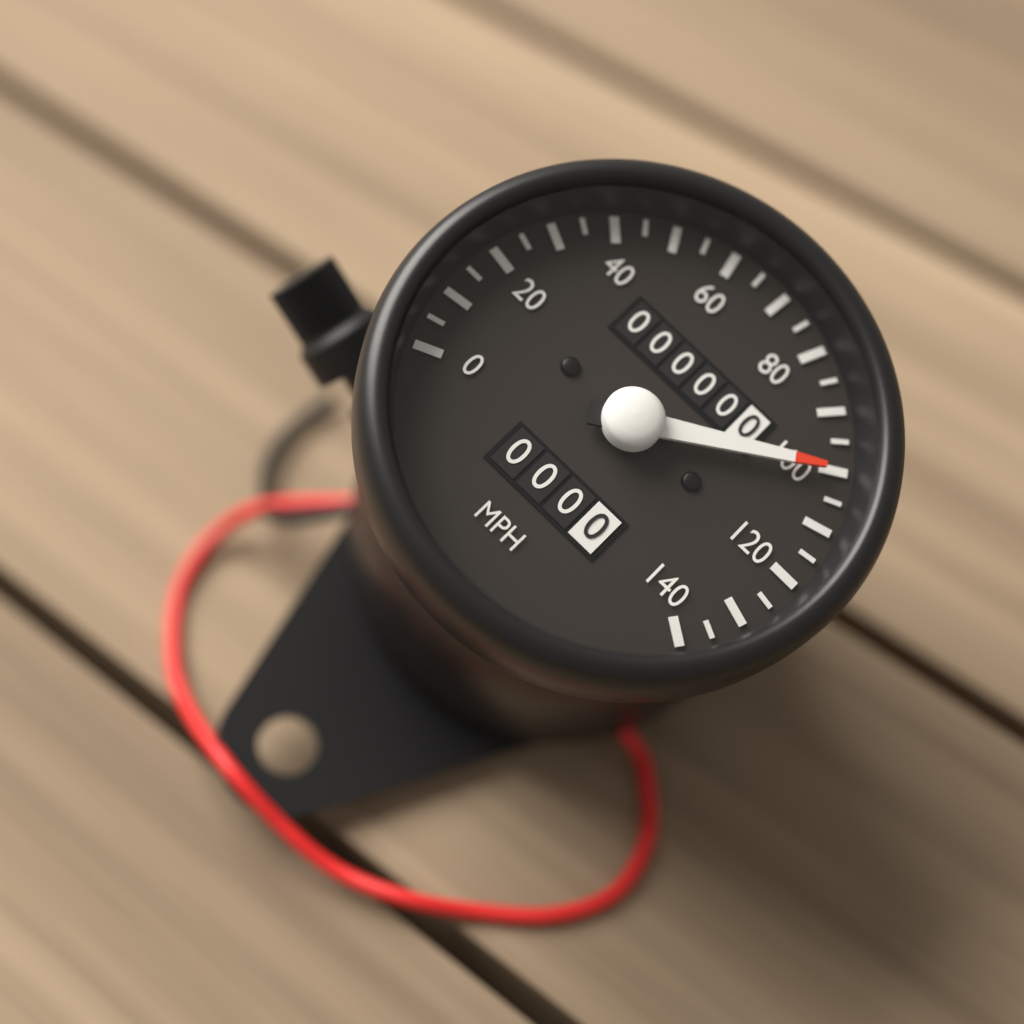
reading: 100 mph
